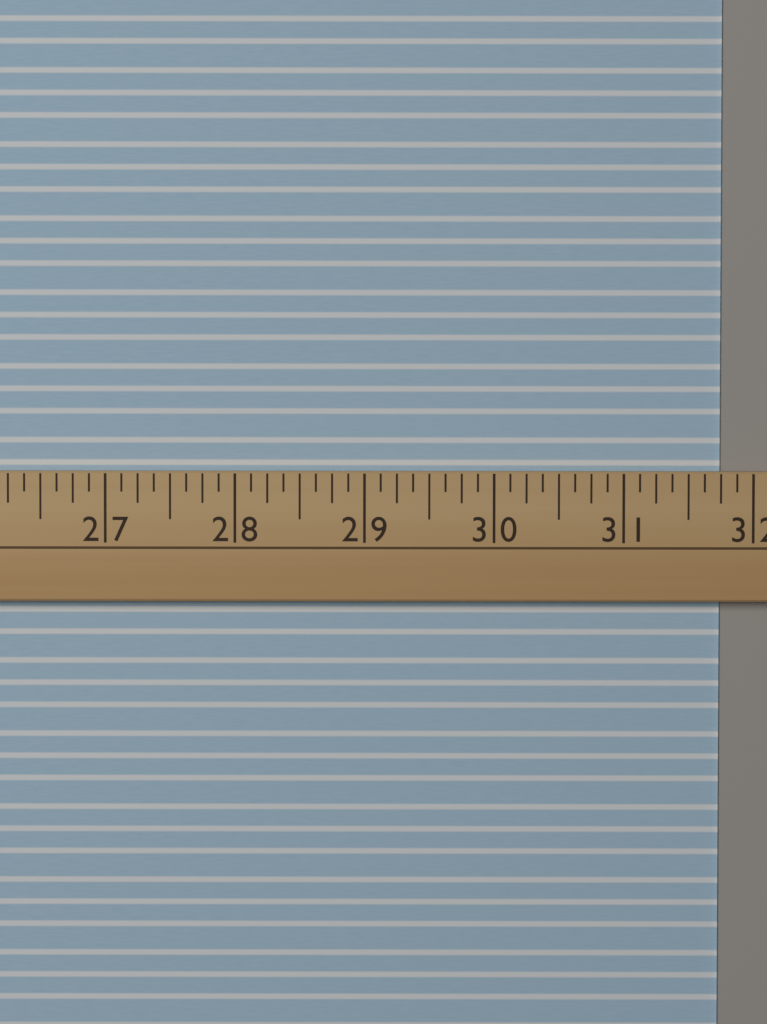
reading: 31.750 (no unit)
